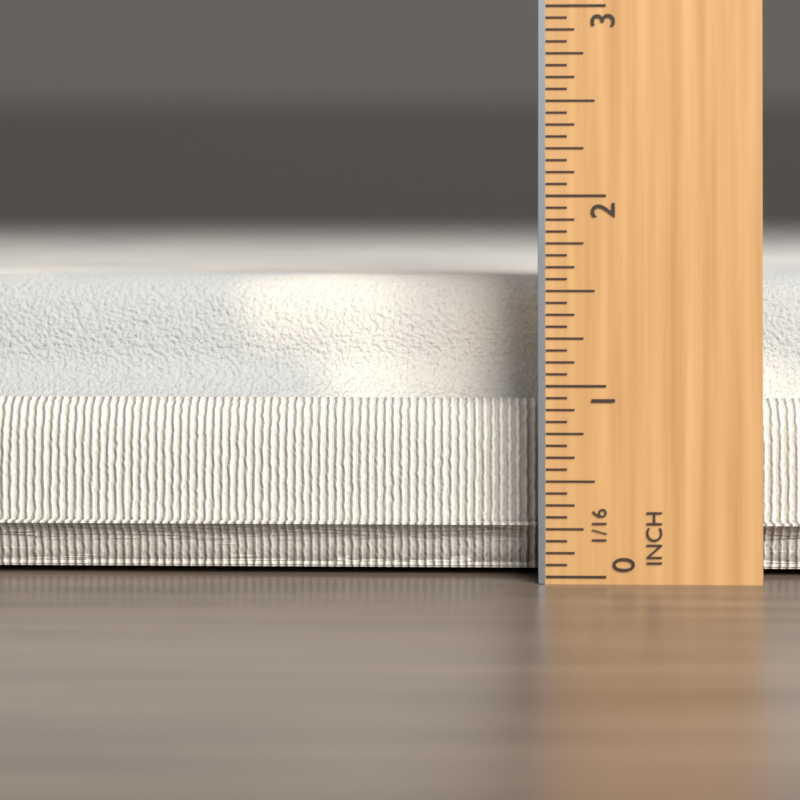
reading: 1.5625 in
